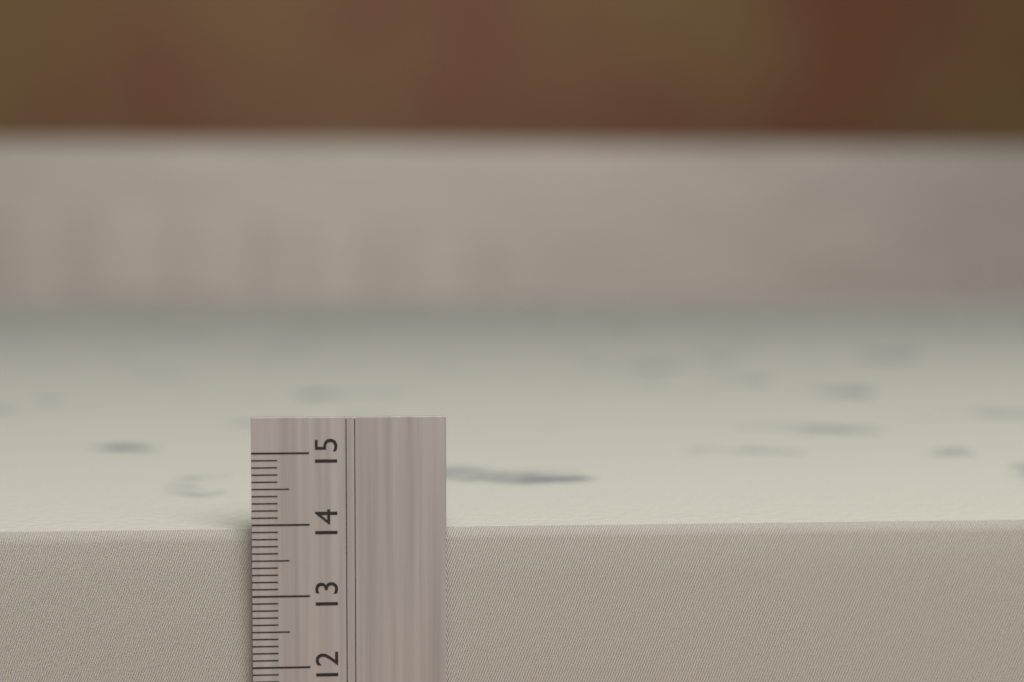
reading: 13.9 cm
